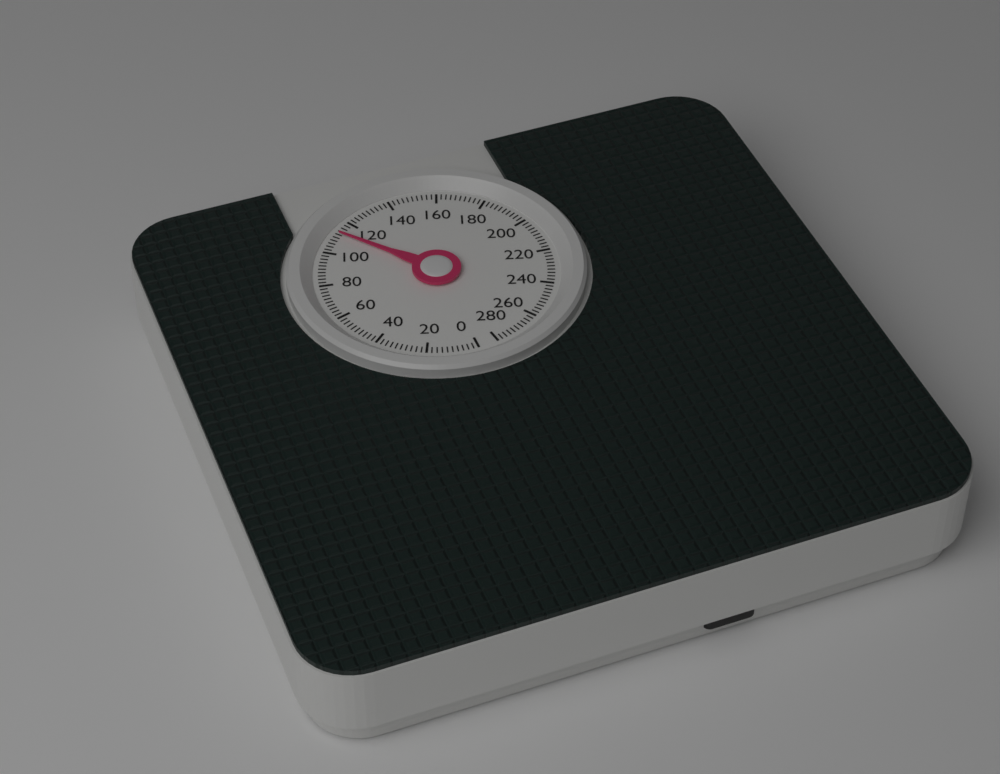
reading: 112 (no unit)
